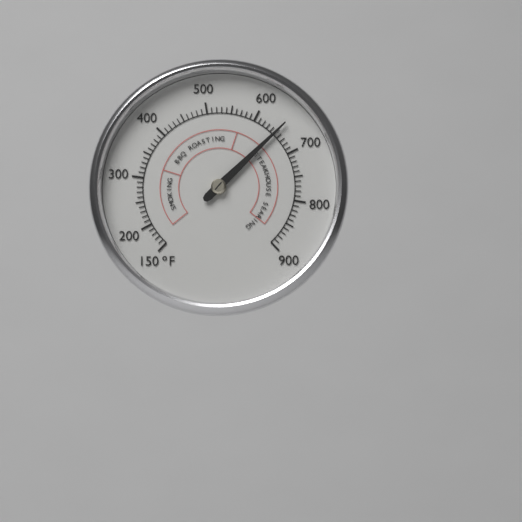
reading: 650 °F
